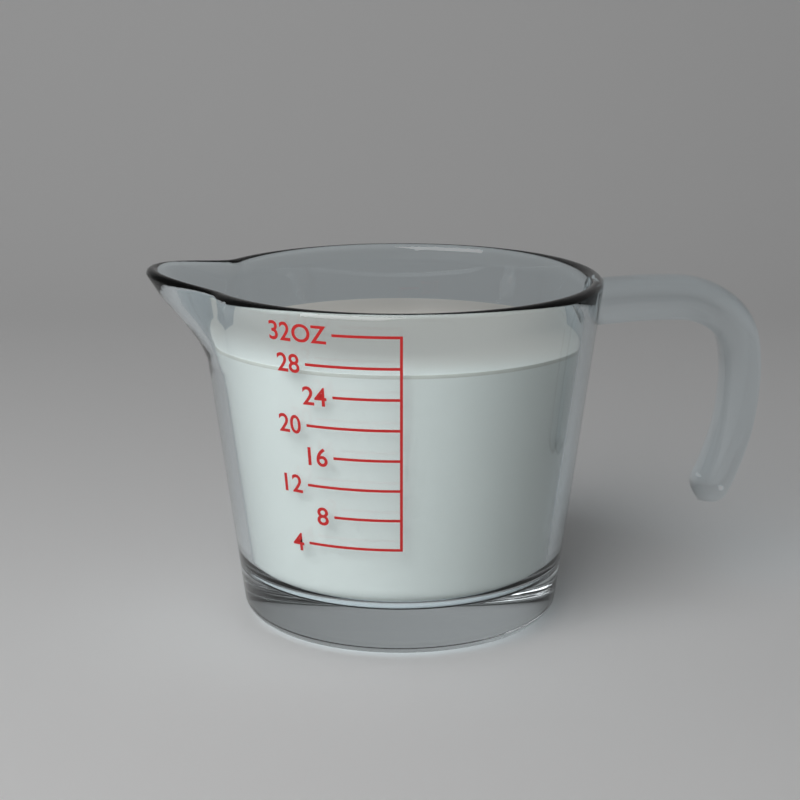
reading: 27 oz
